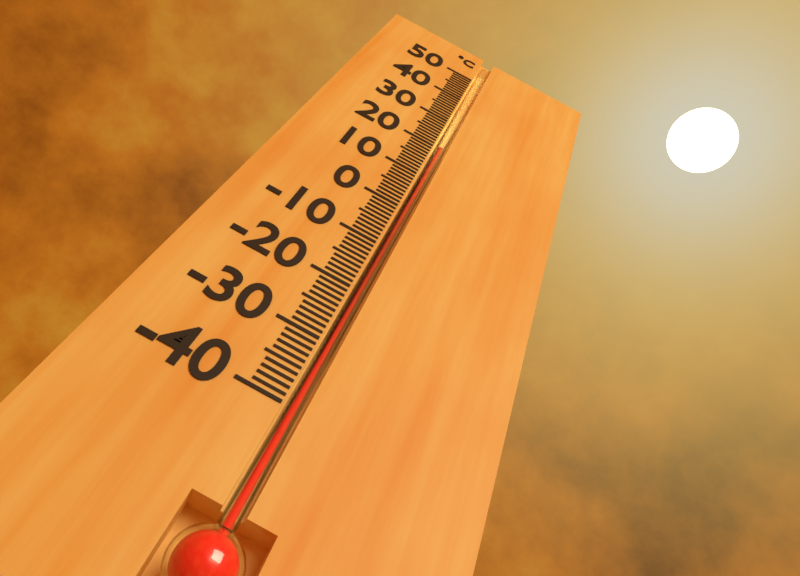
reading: 20 °C
